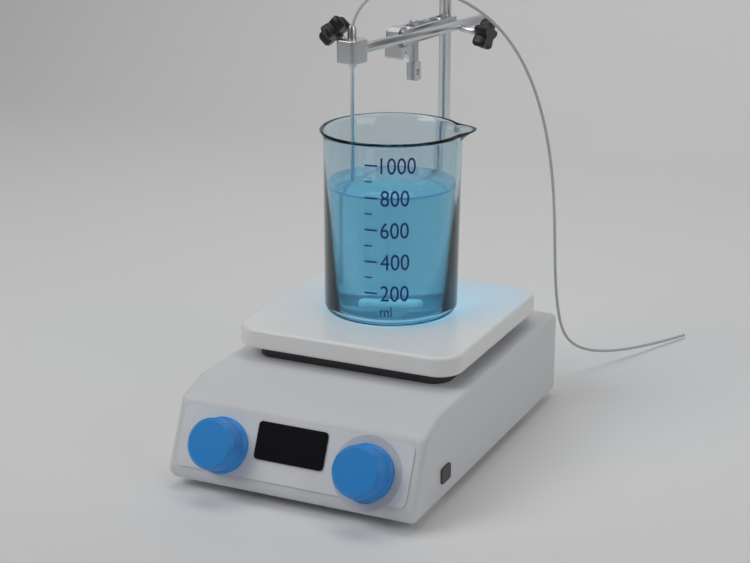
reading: 800 ml
